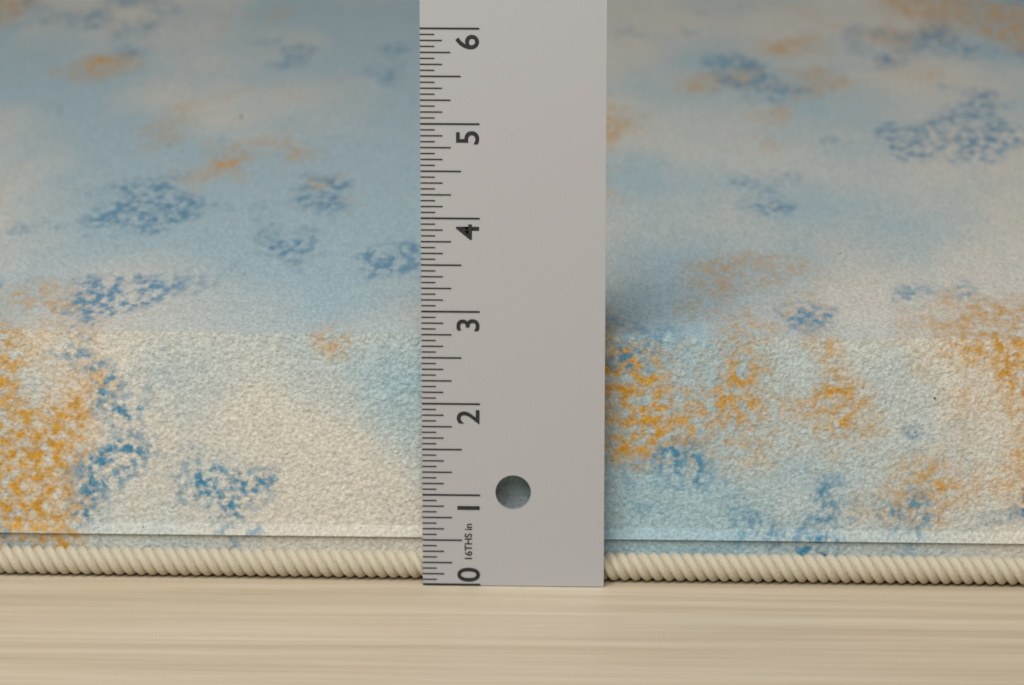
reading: 2.7500 in
